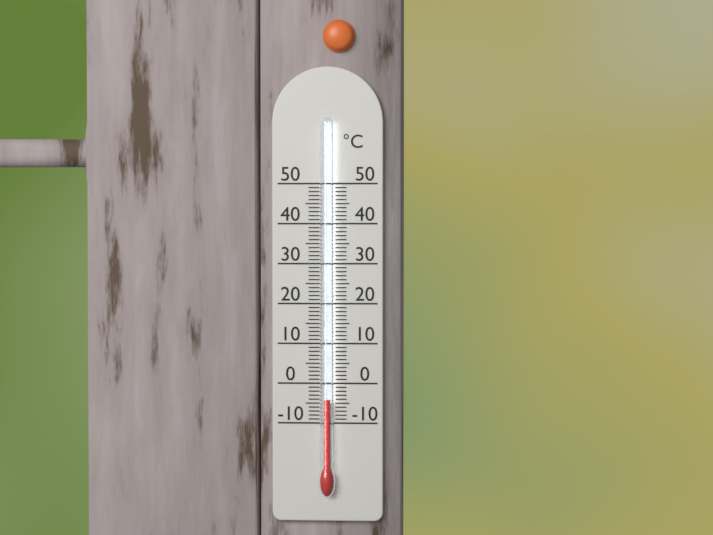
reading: -4 °C
